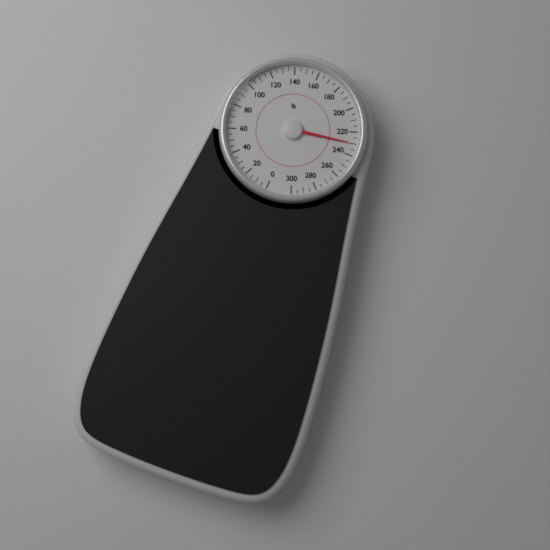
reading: 230 lb
